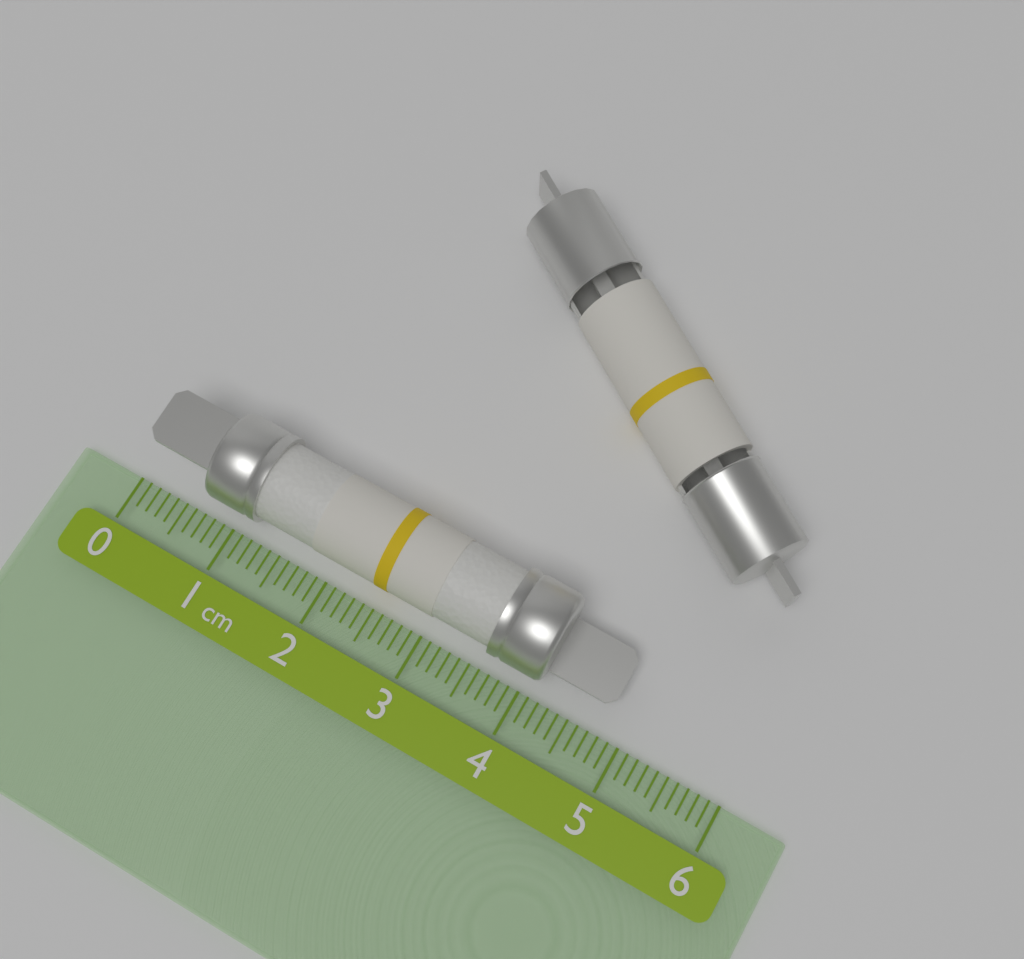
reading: 4.8 cm
